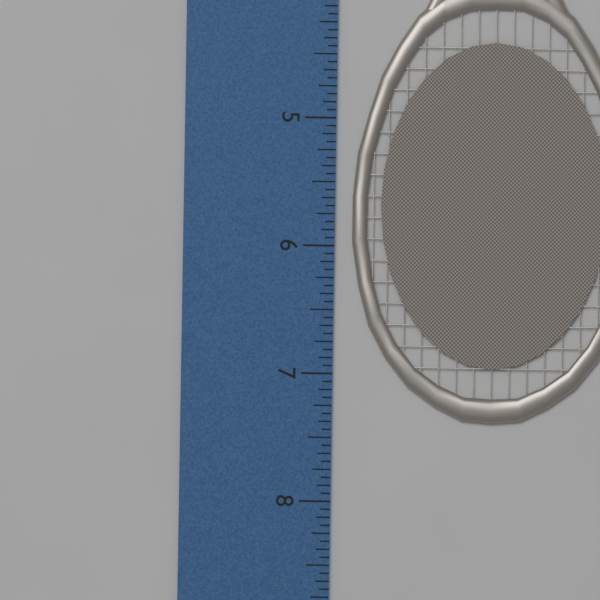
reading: 7.3750 inch
